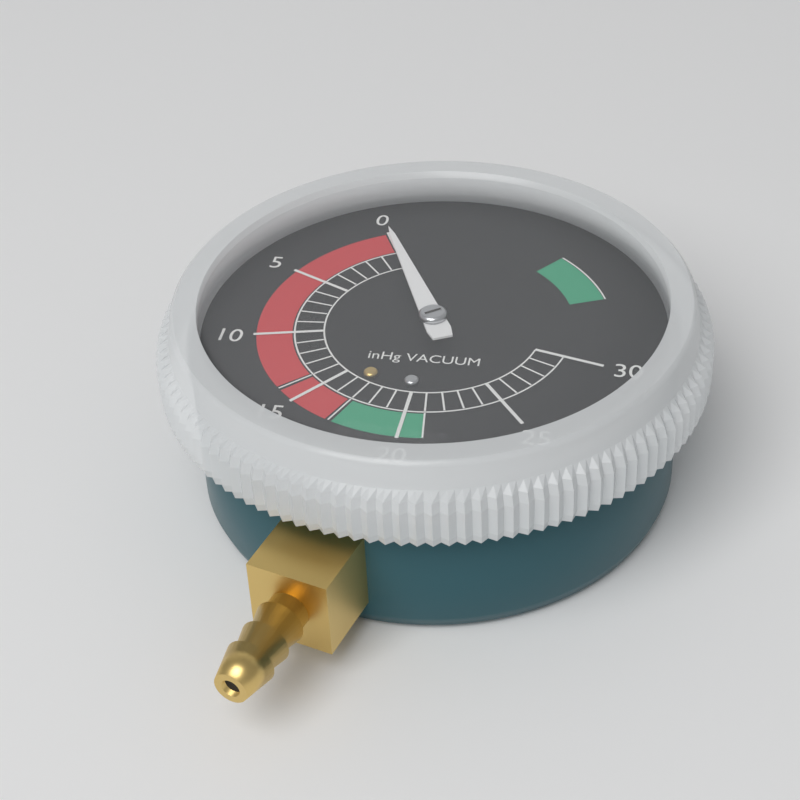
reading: 0 inHg
